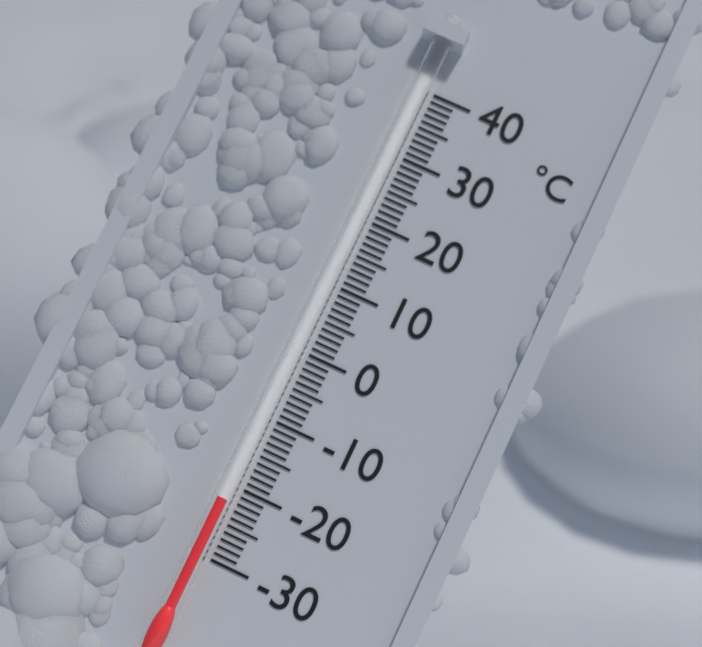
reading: -22 °C
